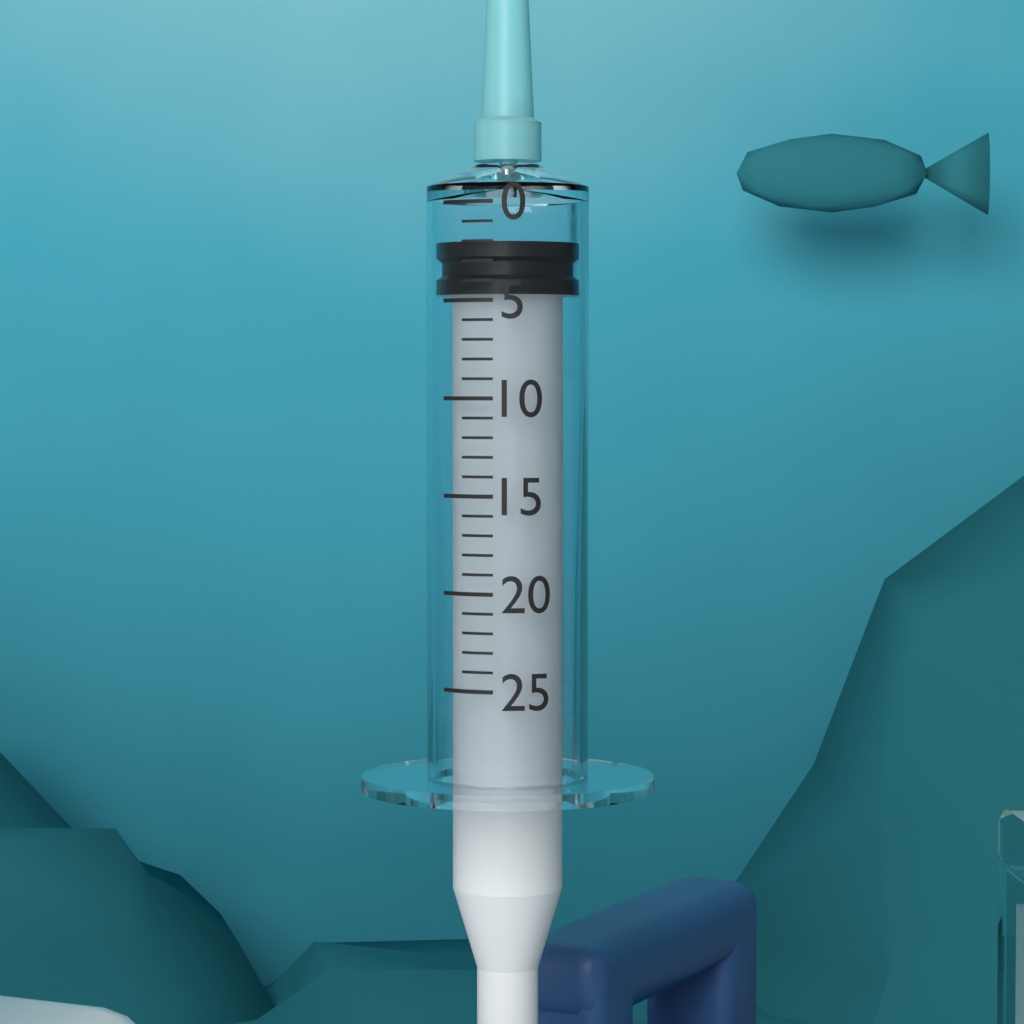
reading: 2 (no unit)
